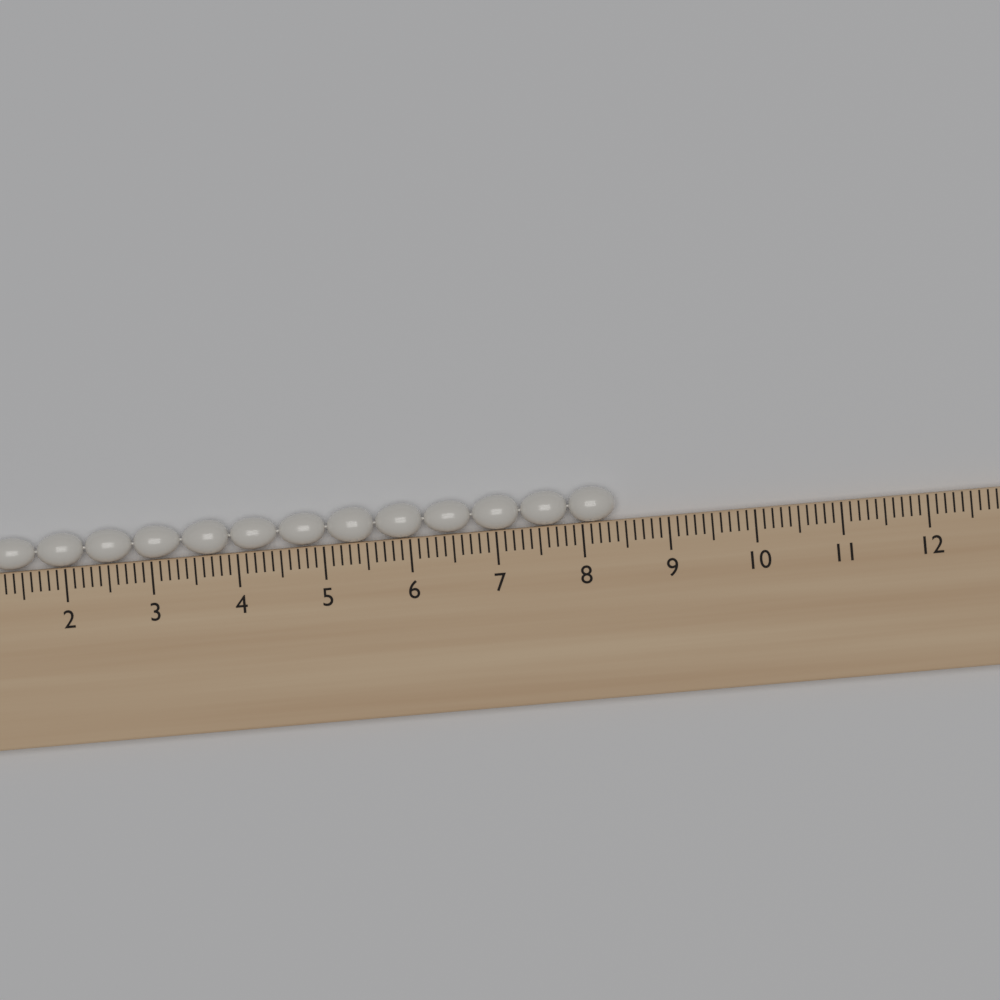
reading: 8.4 cm
